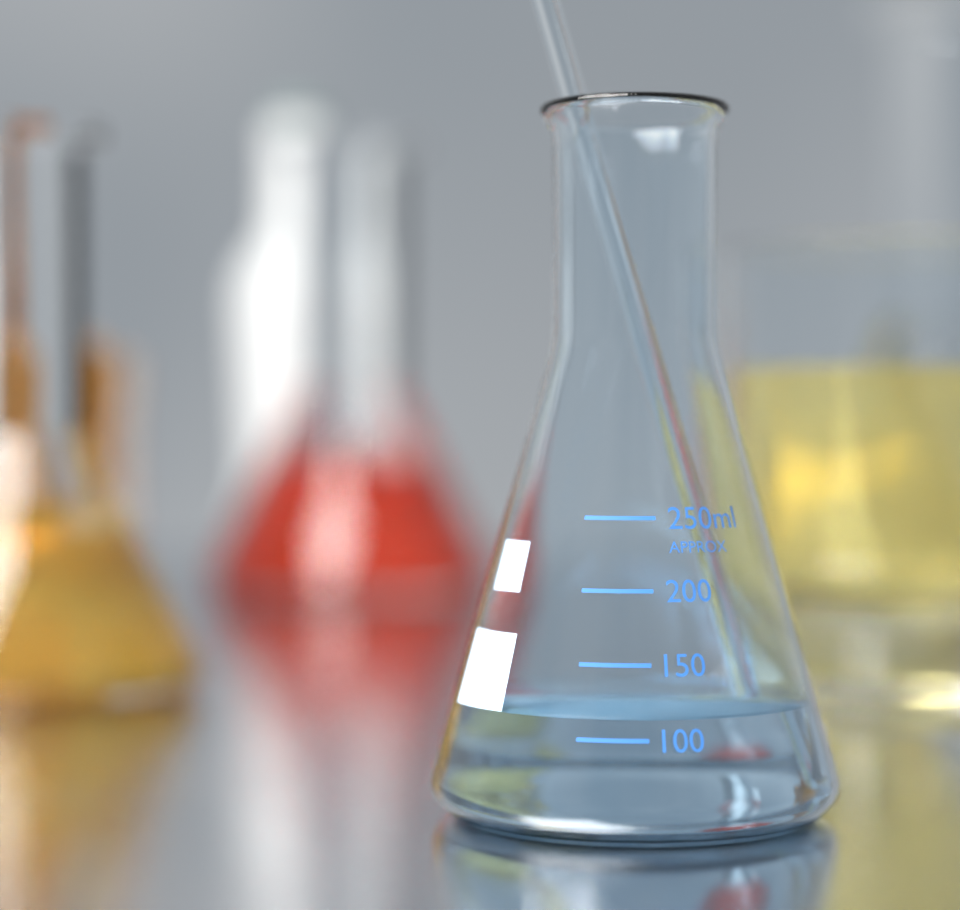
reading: 115 ml
